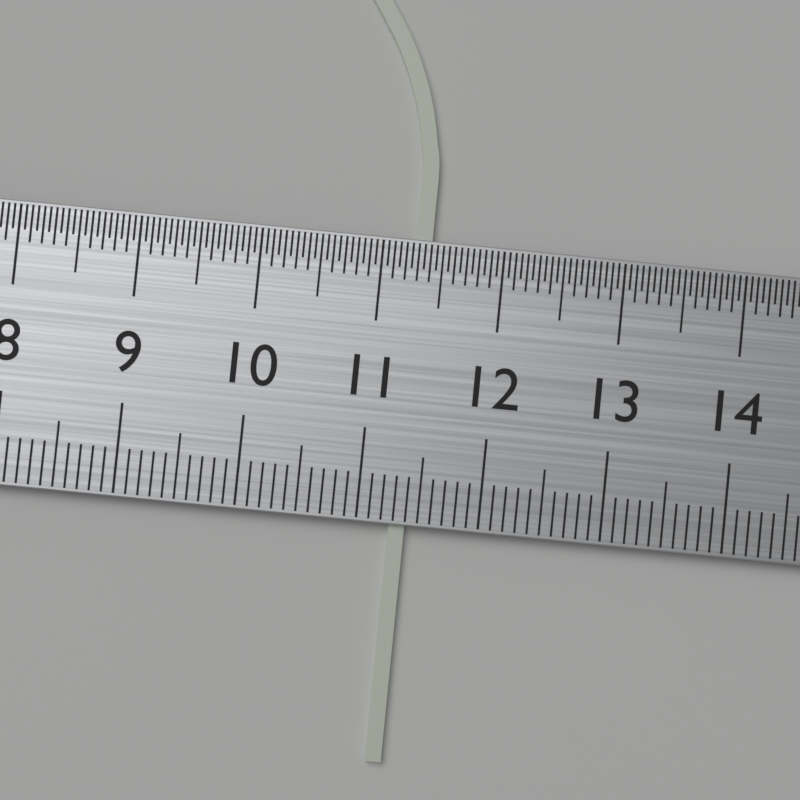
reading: 11.4 cm
